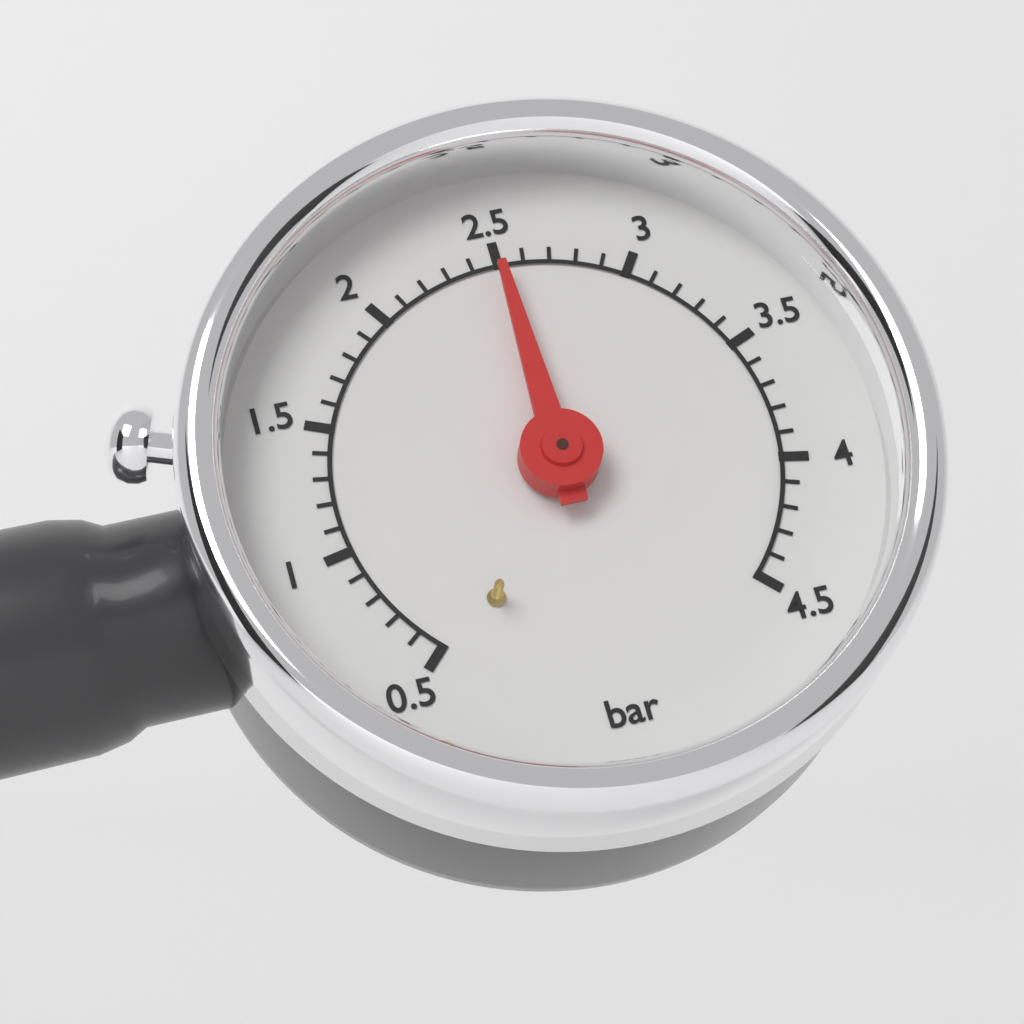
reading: 2.5 bar
